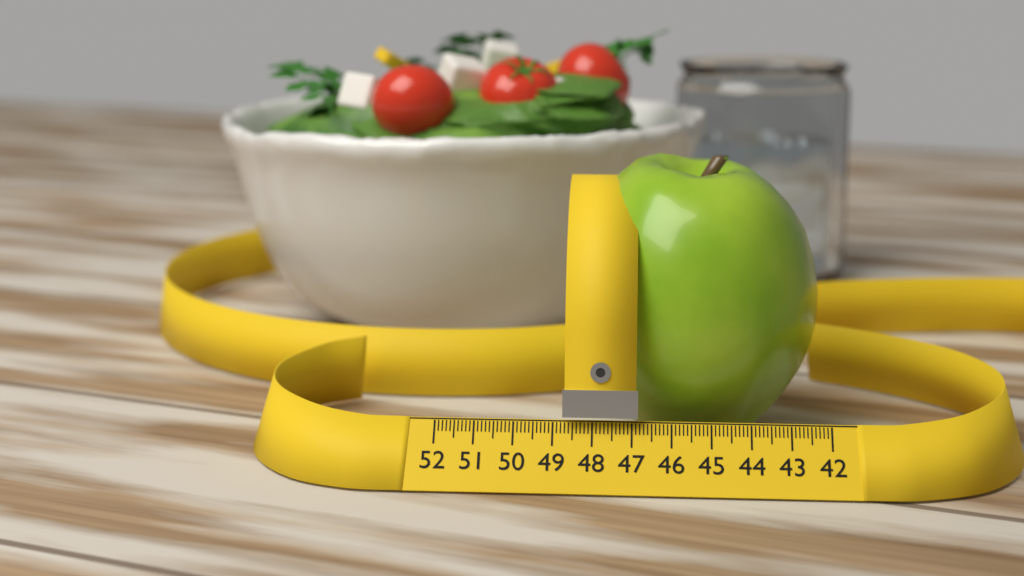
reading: 48.6 (no unit)
